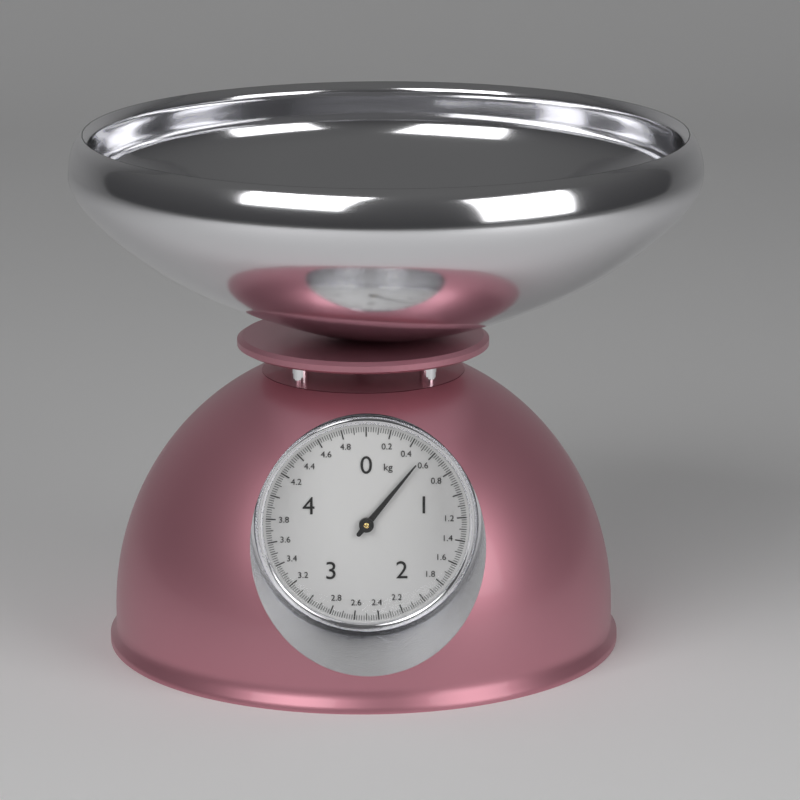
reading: 0.54 kg
